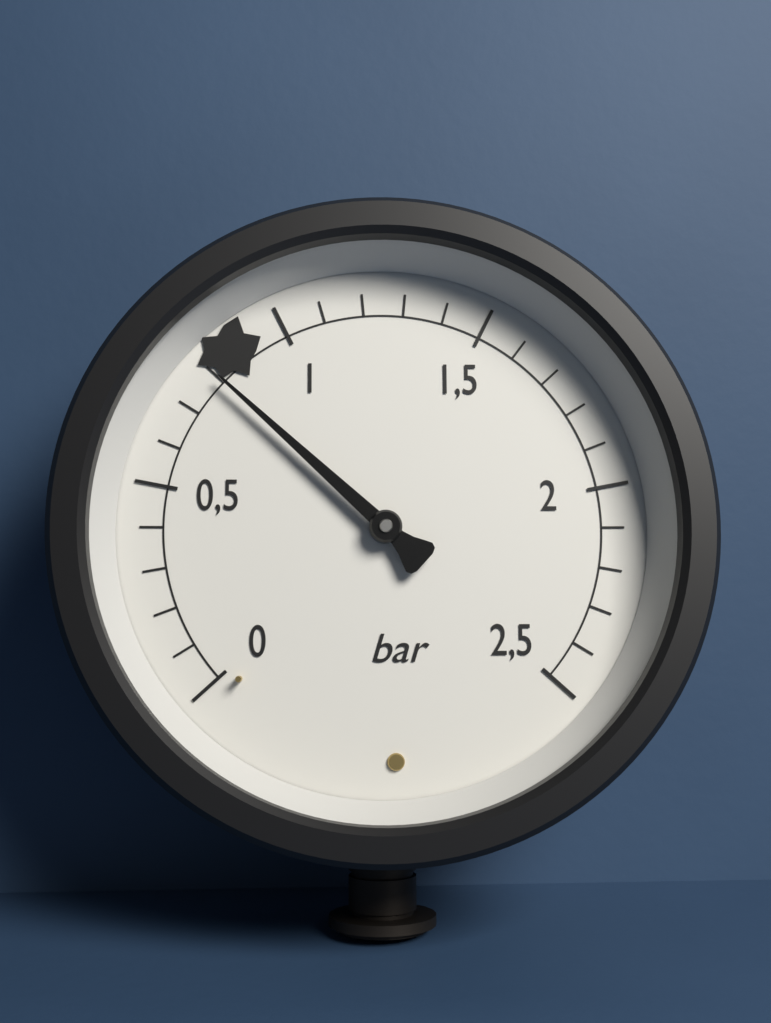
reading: 0.8 bar
